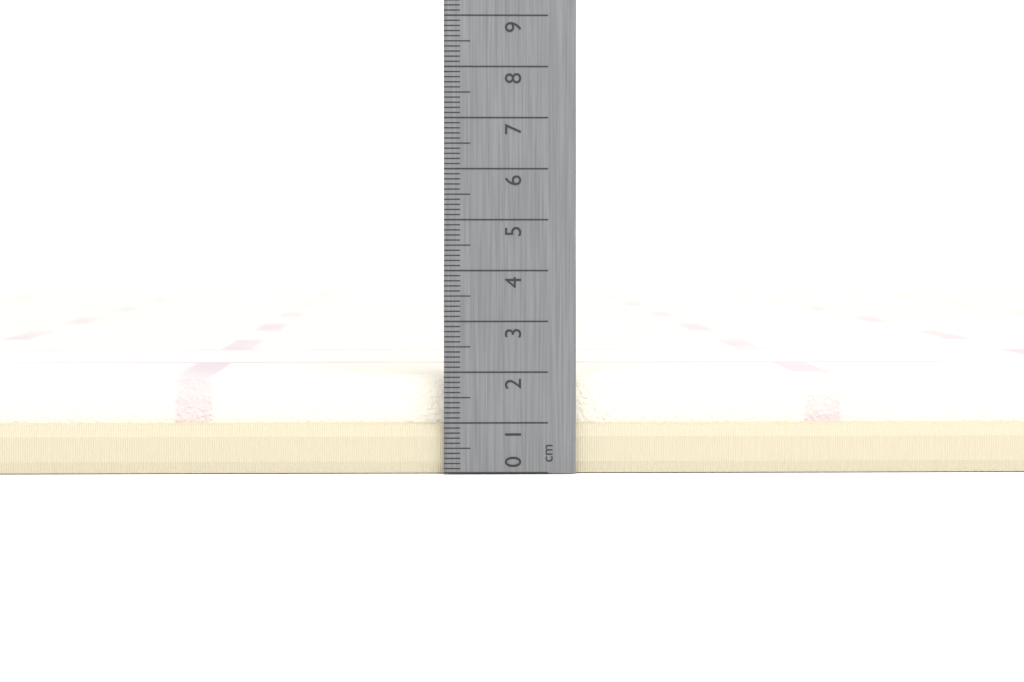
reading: 1.9 cm
